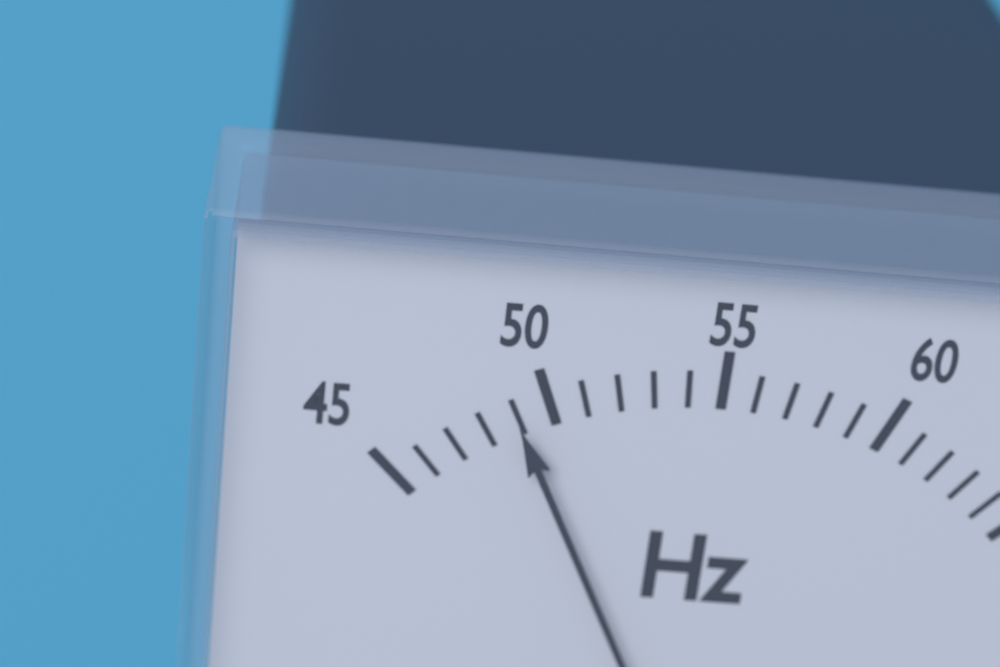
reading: 49 Hz
